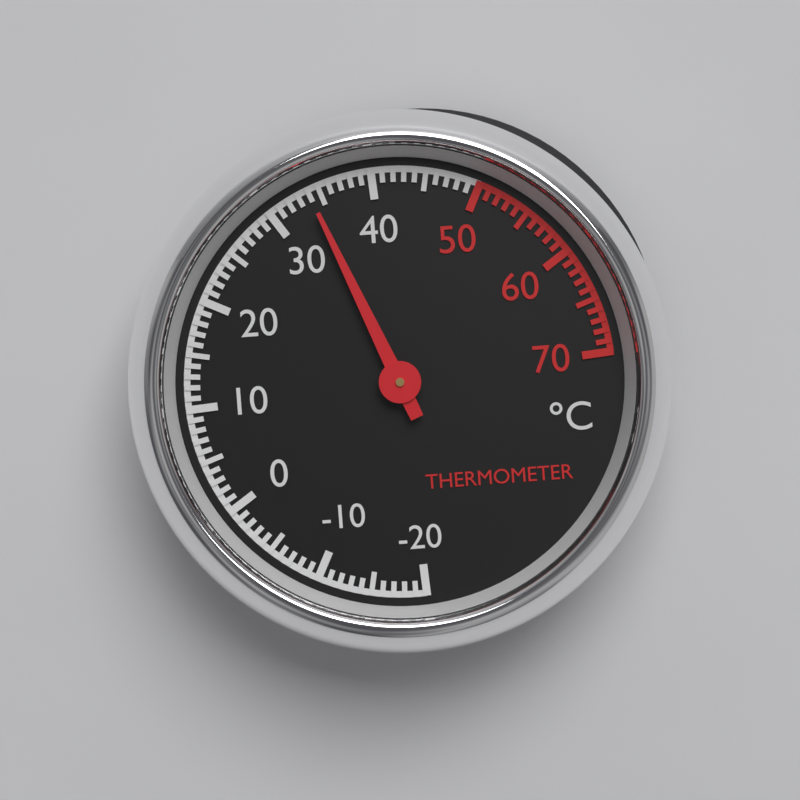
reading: 34 °C
